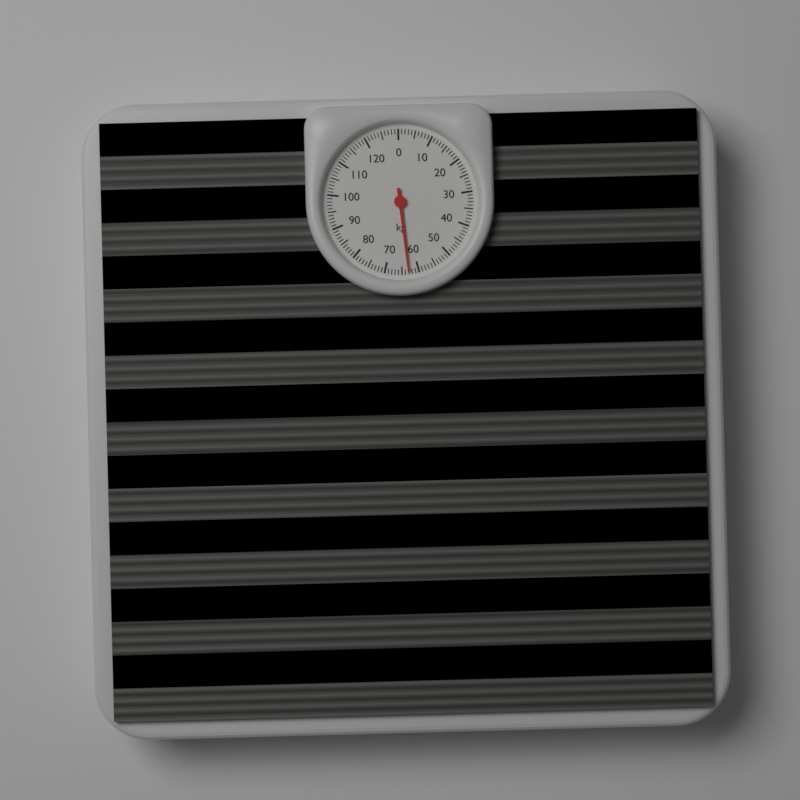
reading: 63 kg
